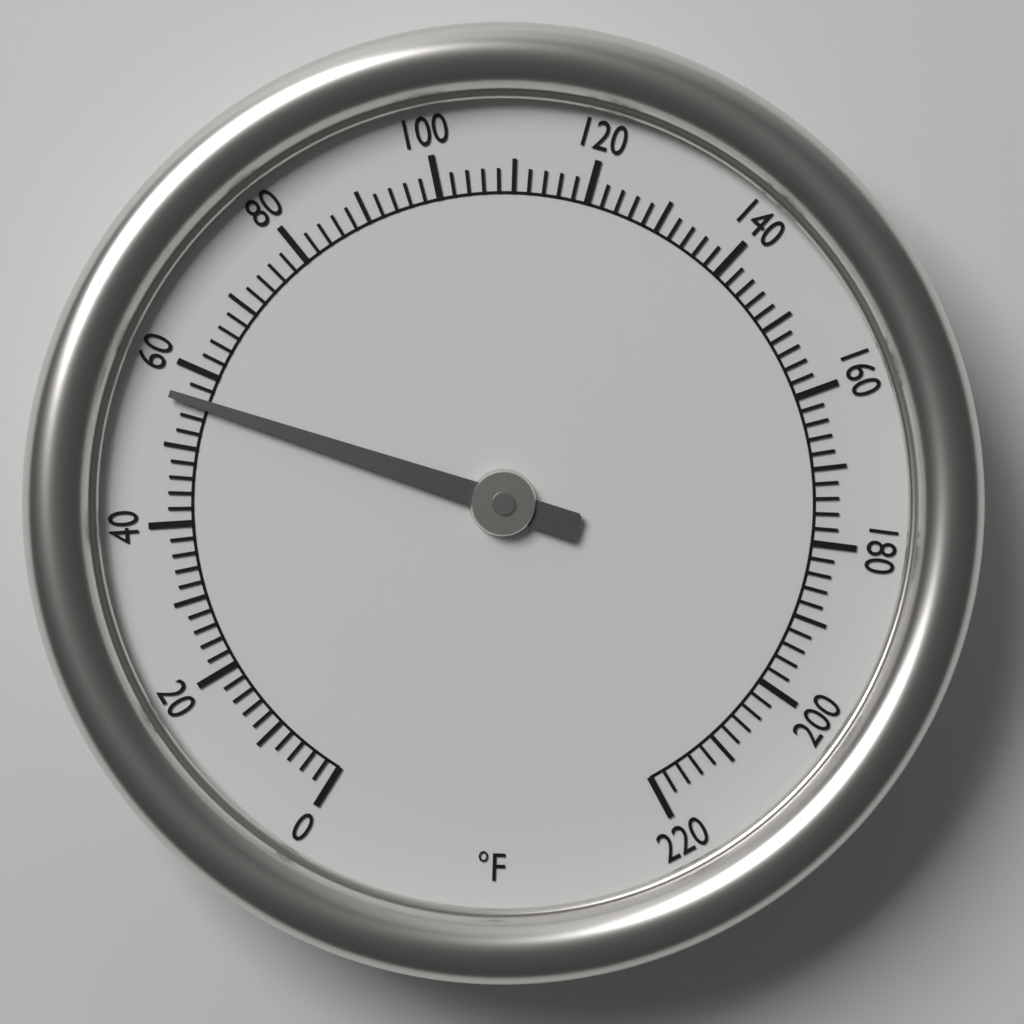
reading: 56 °F
